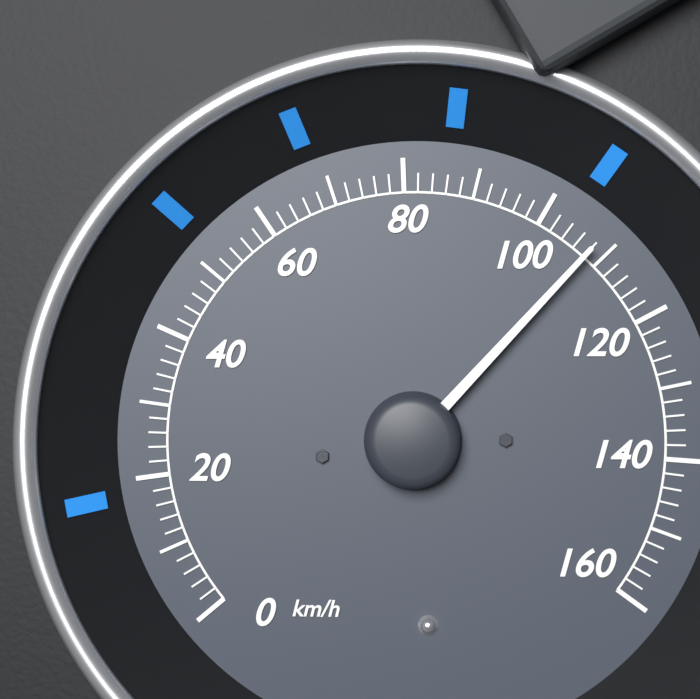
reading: 108 km/h
